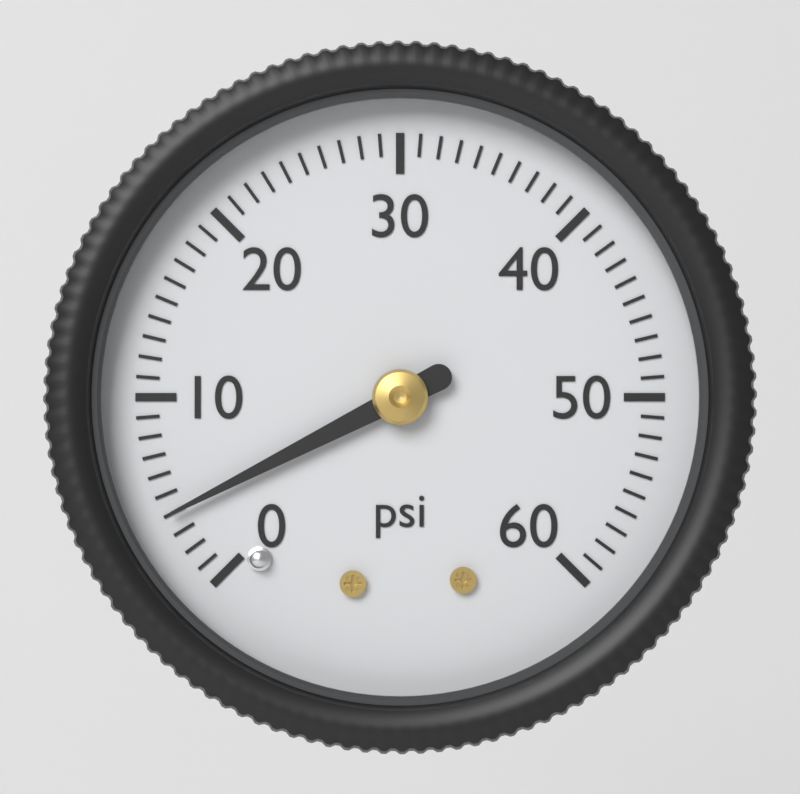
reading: 4 psi
